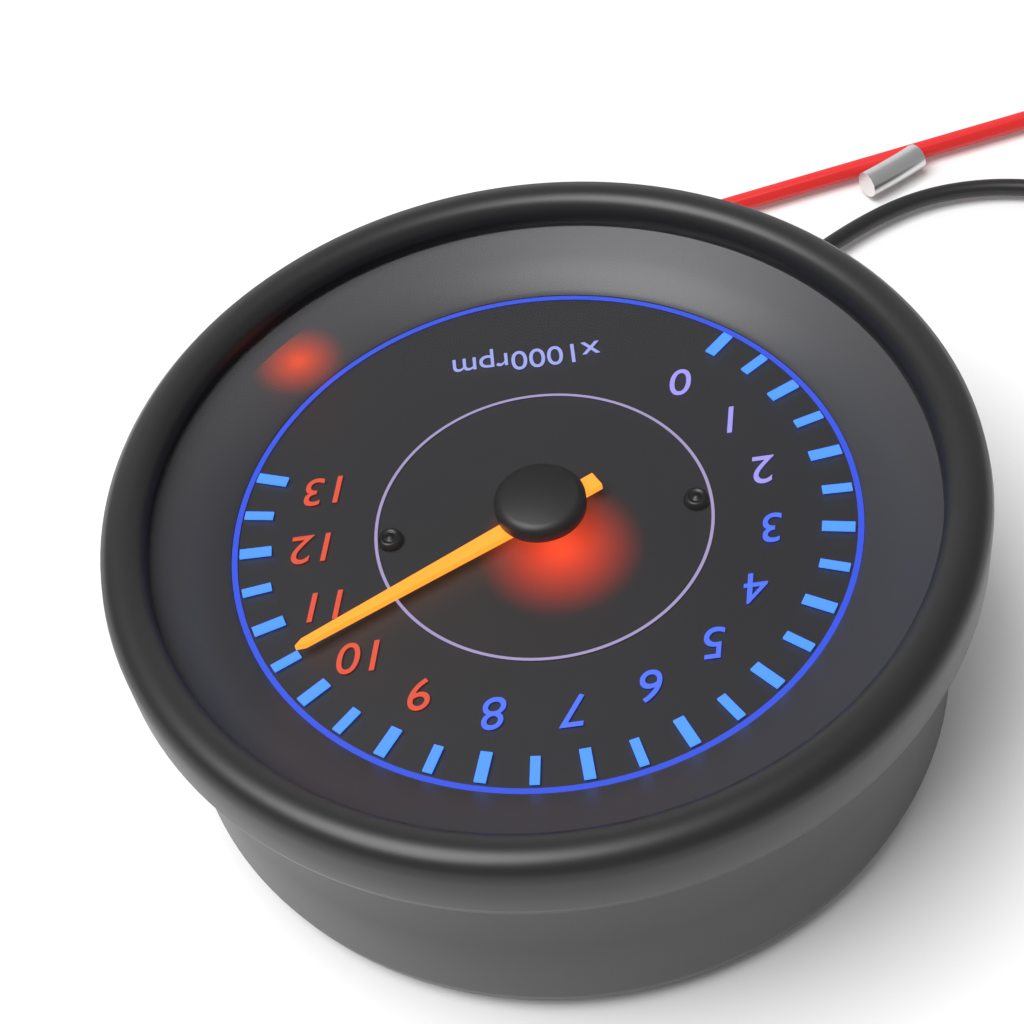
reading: 10500 rpm
